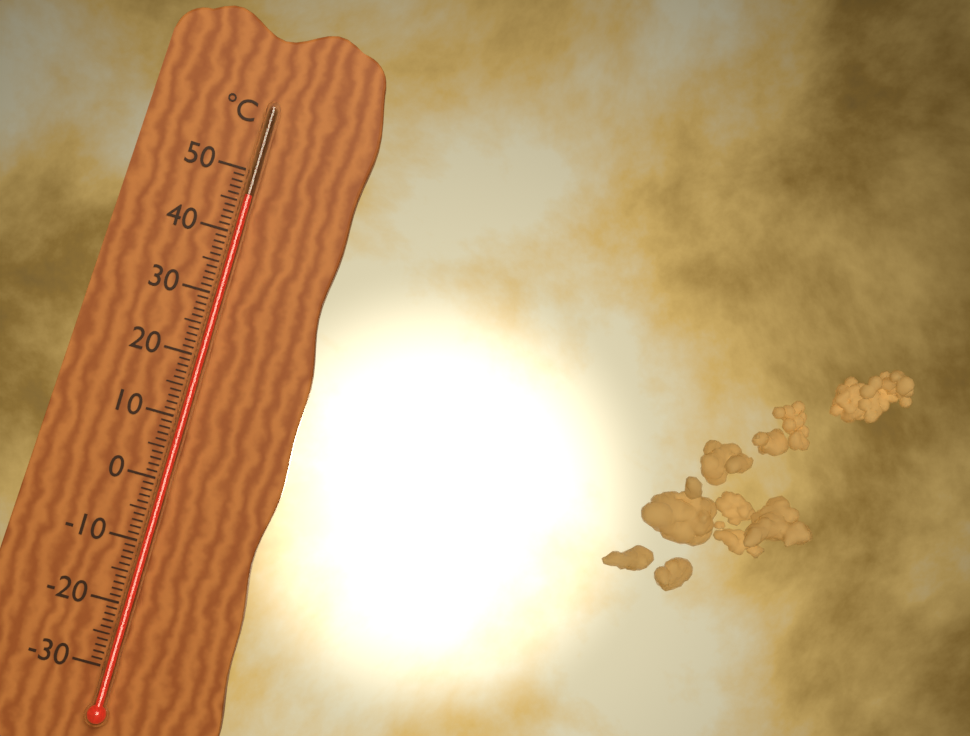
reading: 46 °C
